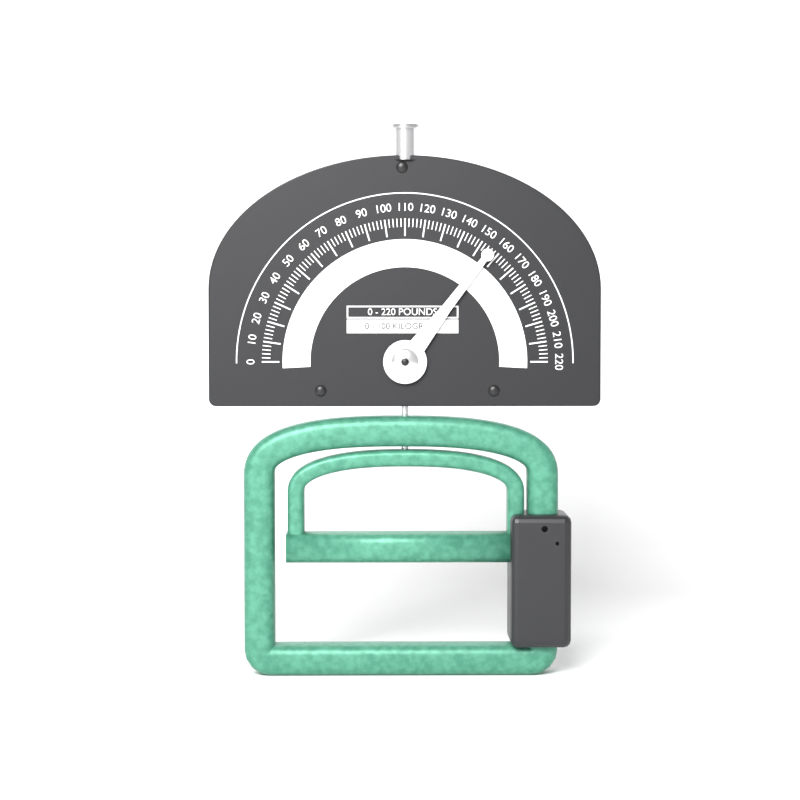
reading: 156 lb
